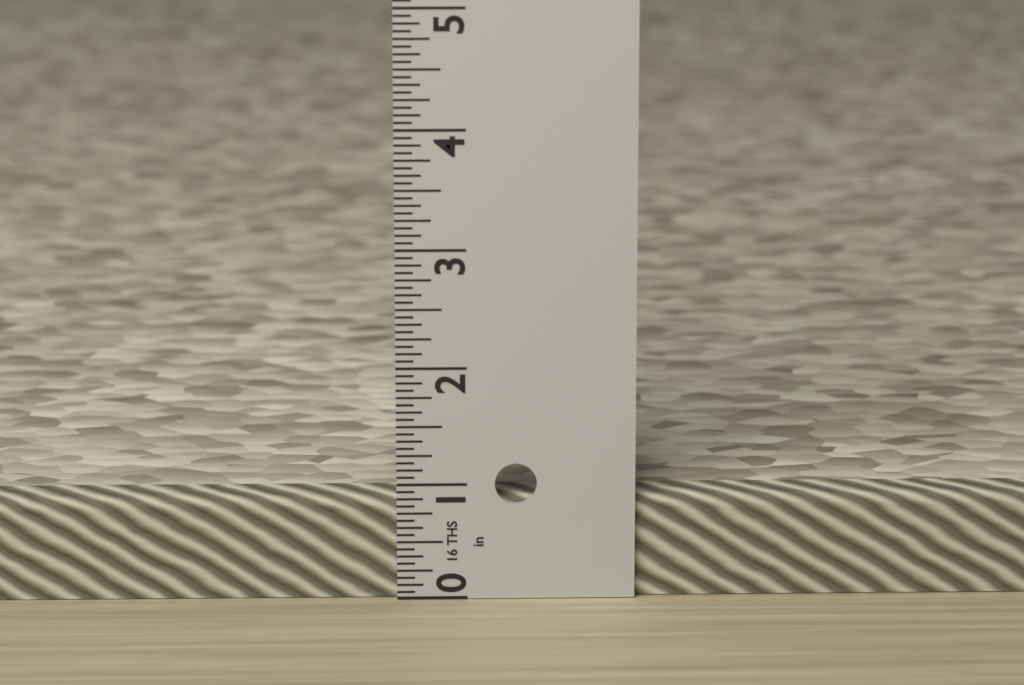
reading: 0.8750 in
